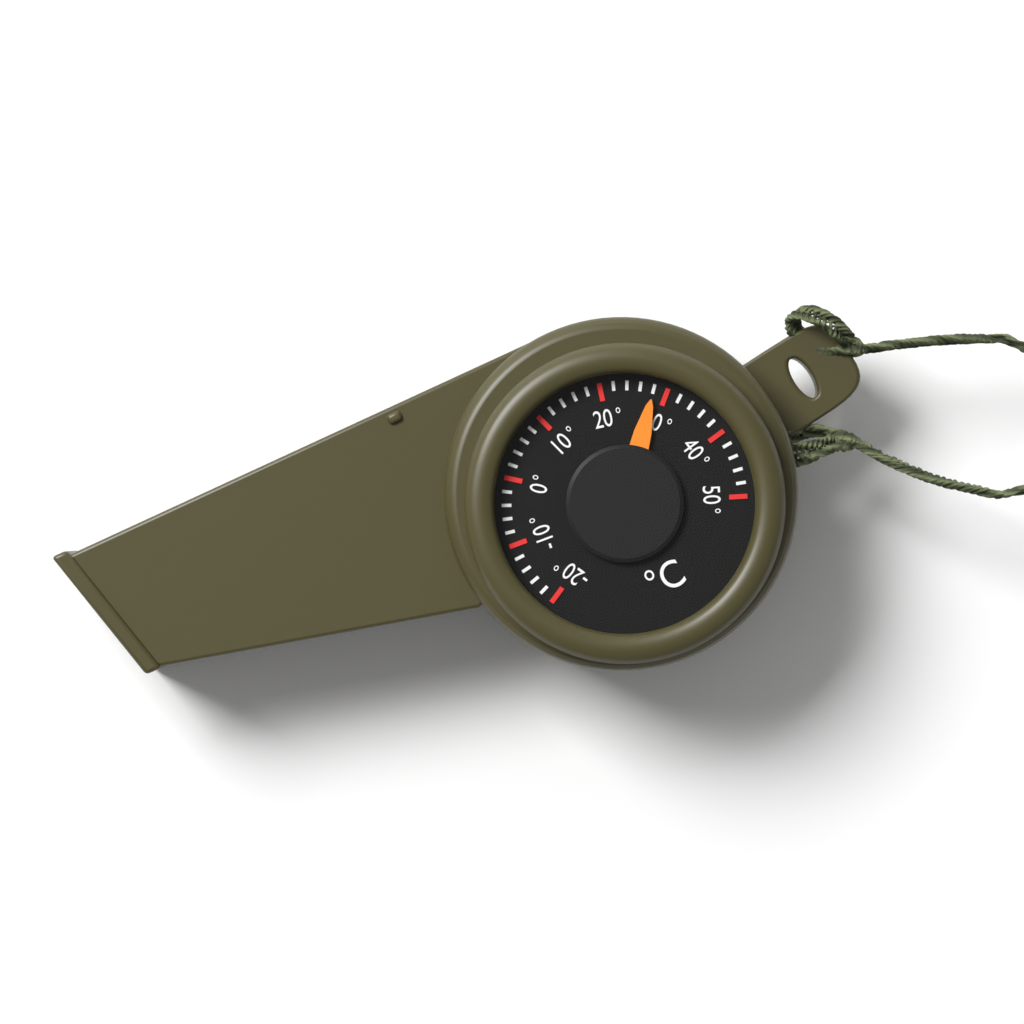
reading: 28 °C
